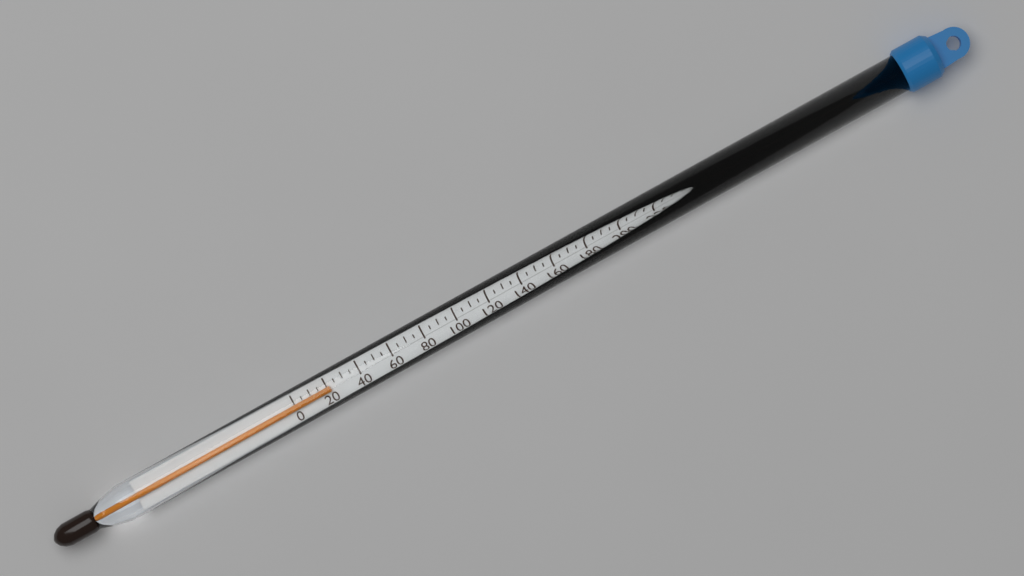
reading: 22 °C
